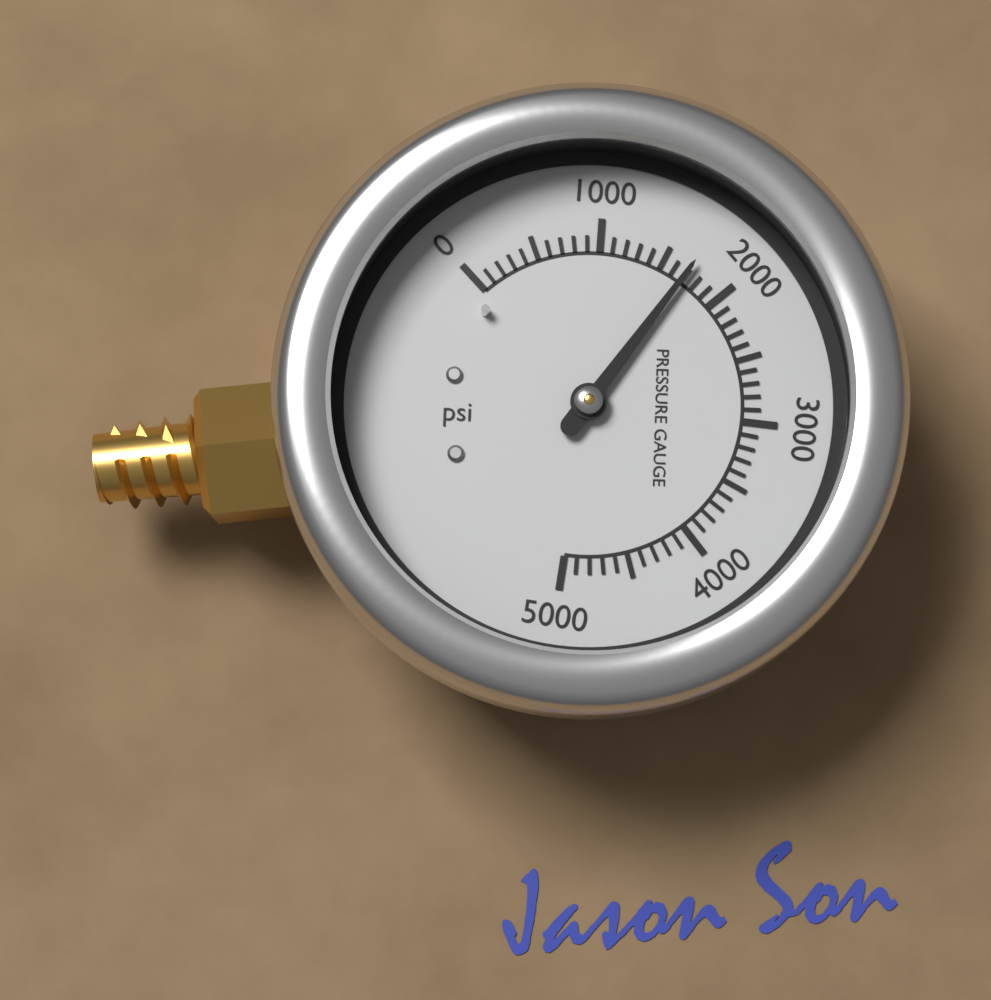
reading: 1700 psi
